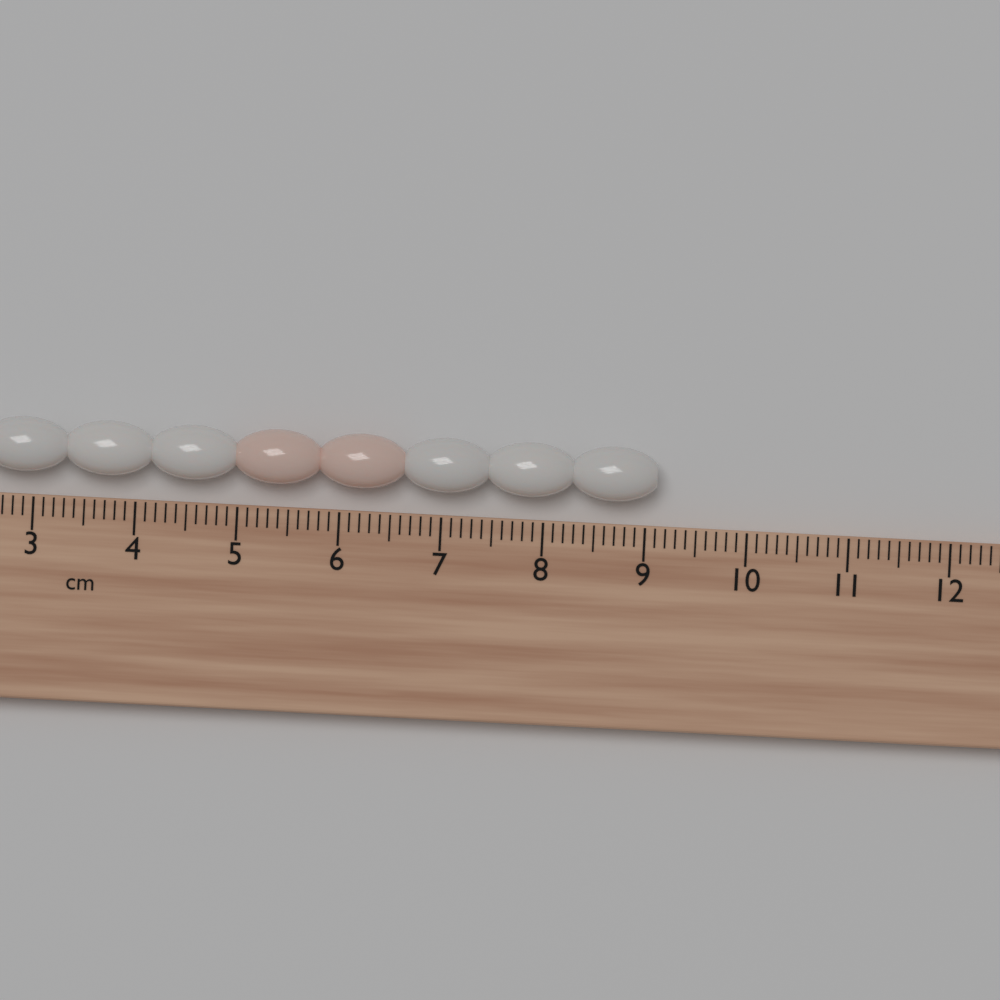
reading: 9.1 cm
